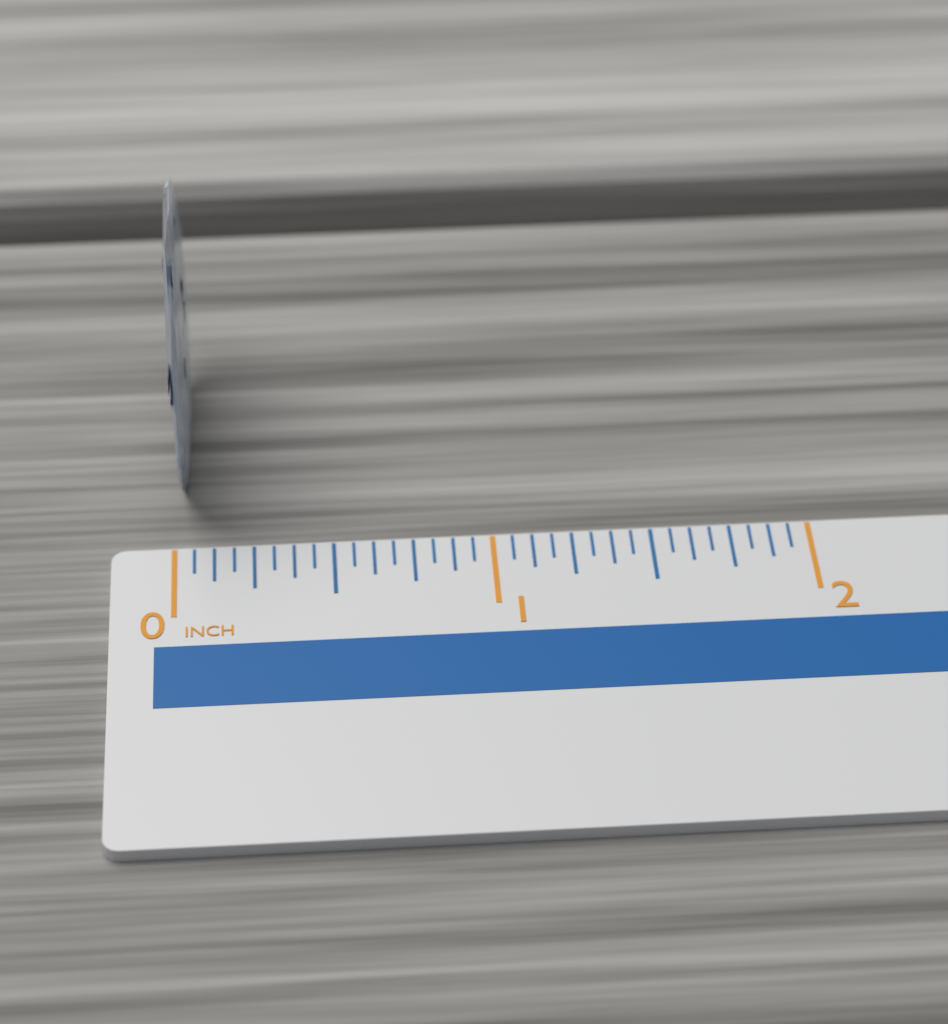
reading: 0.0625 inch
